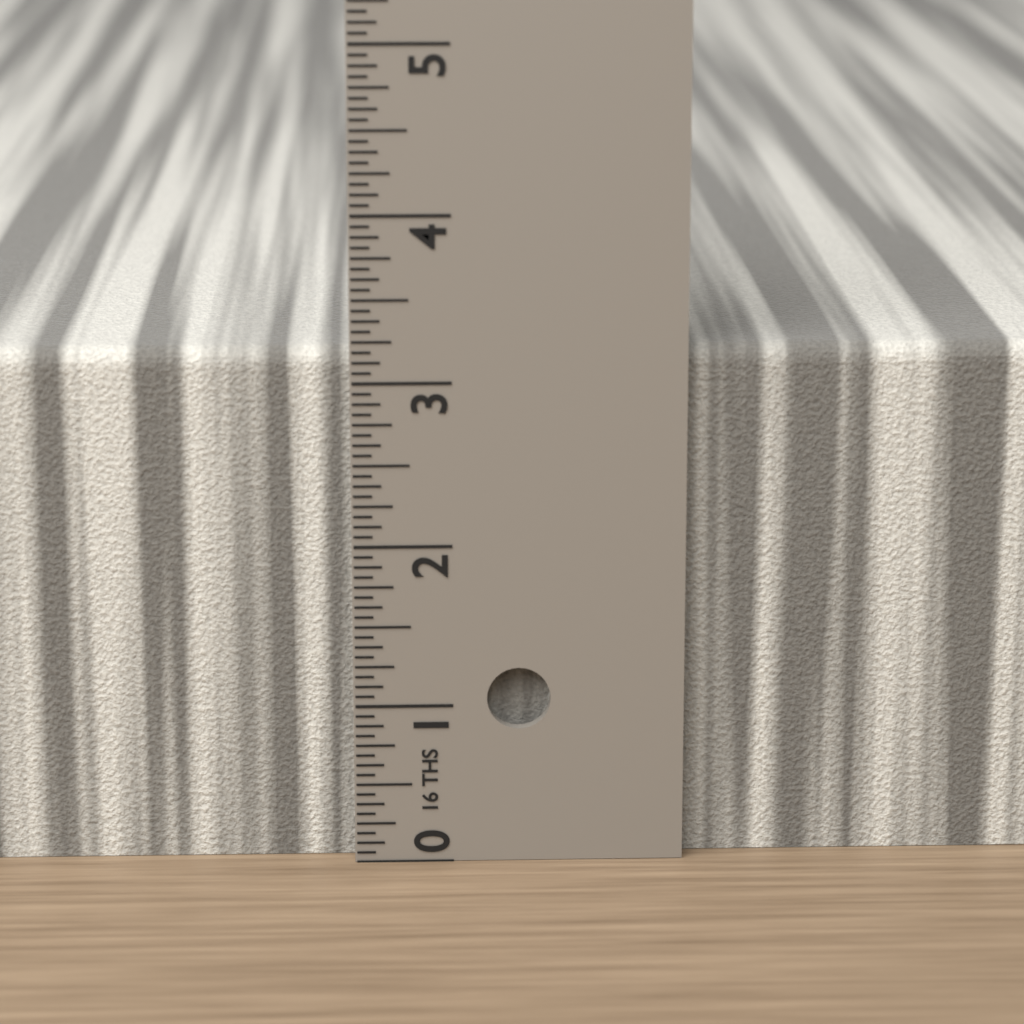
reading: 3.1875 in
